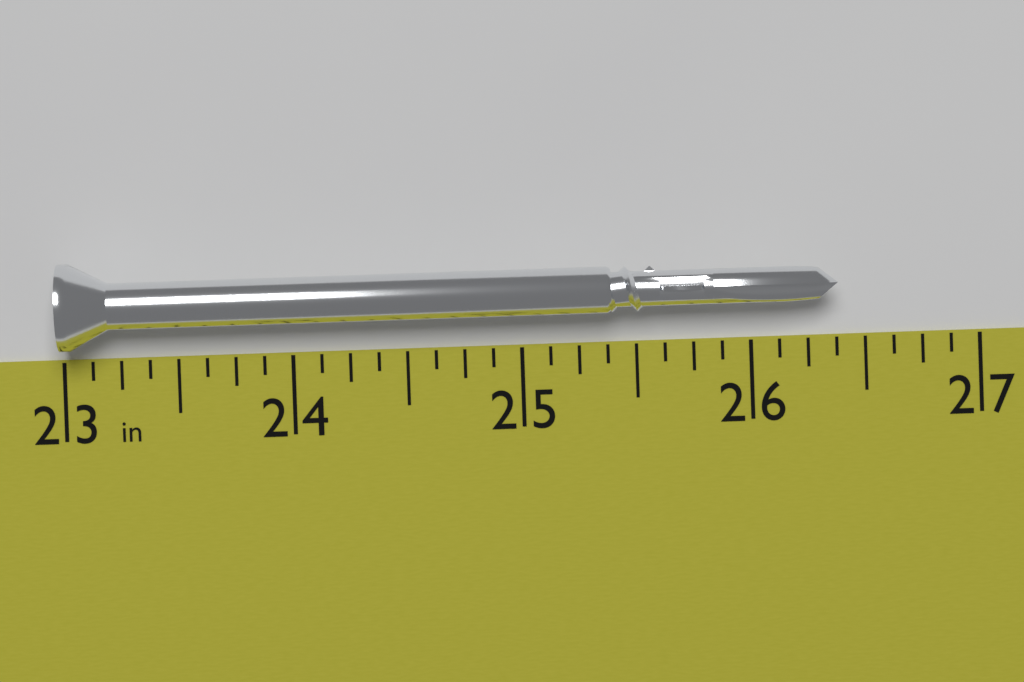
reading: 26.375 in
